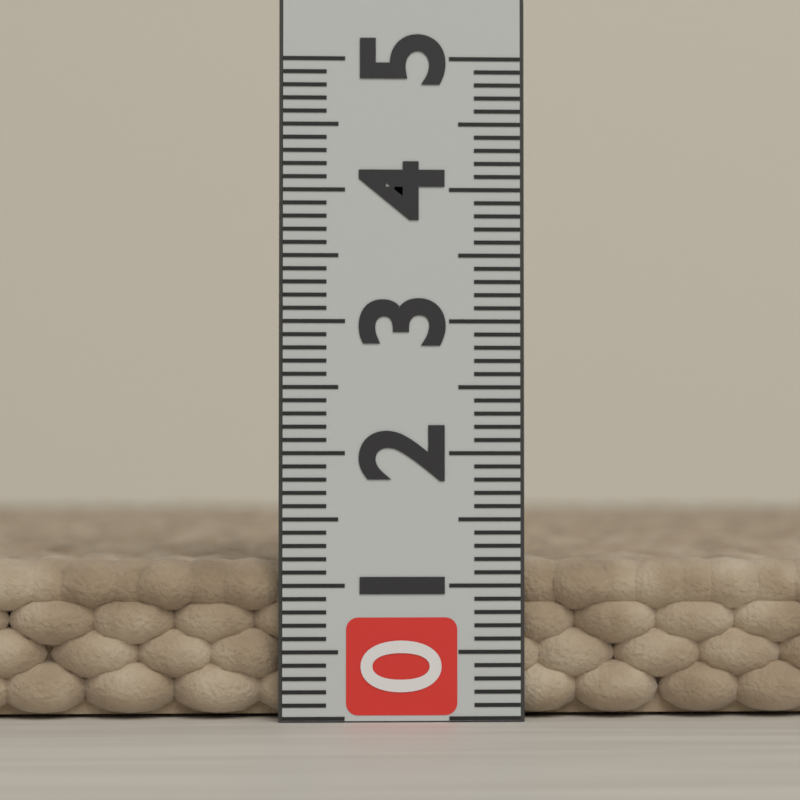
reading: 1.2 (no unit)
